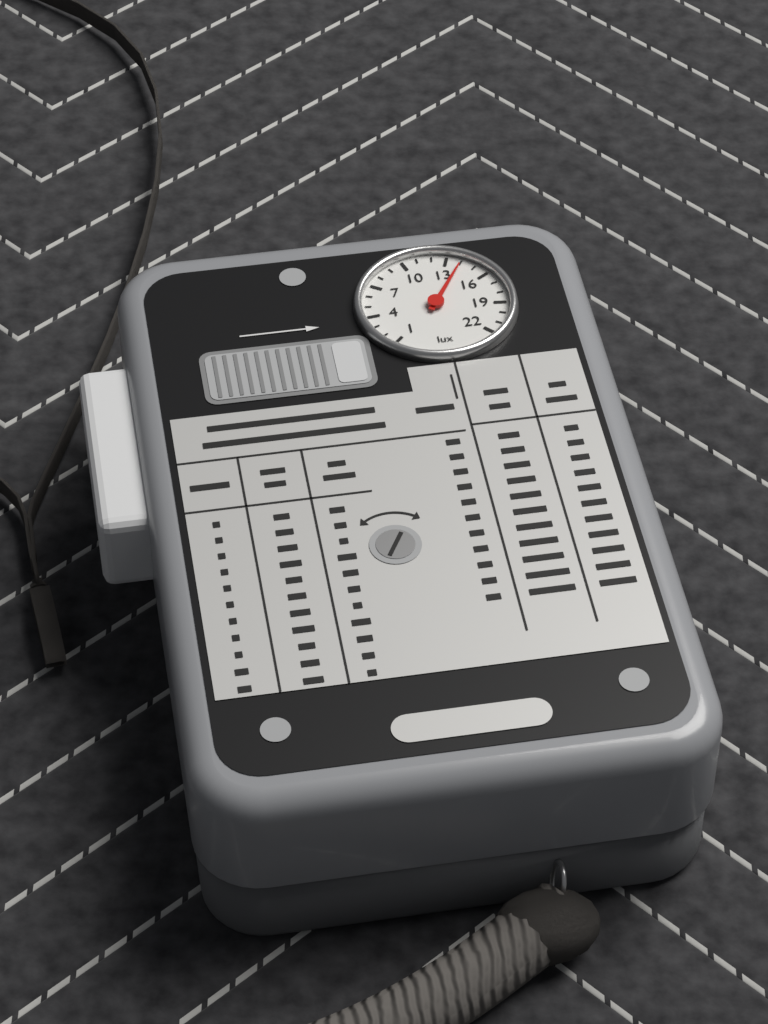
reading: 14 lux
